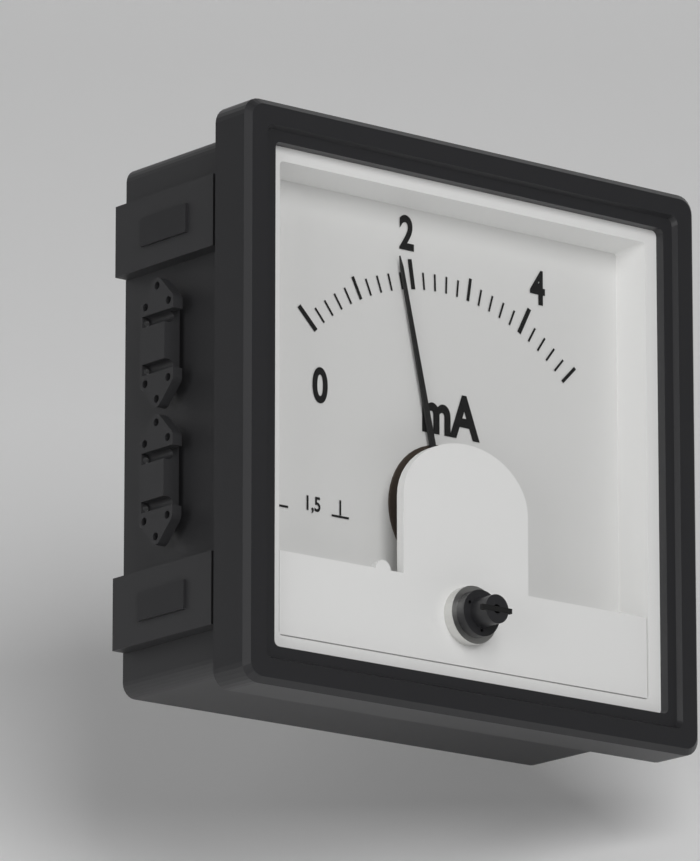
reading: 1.8 mA
